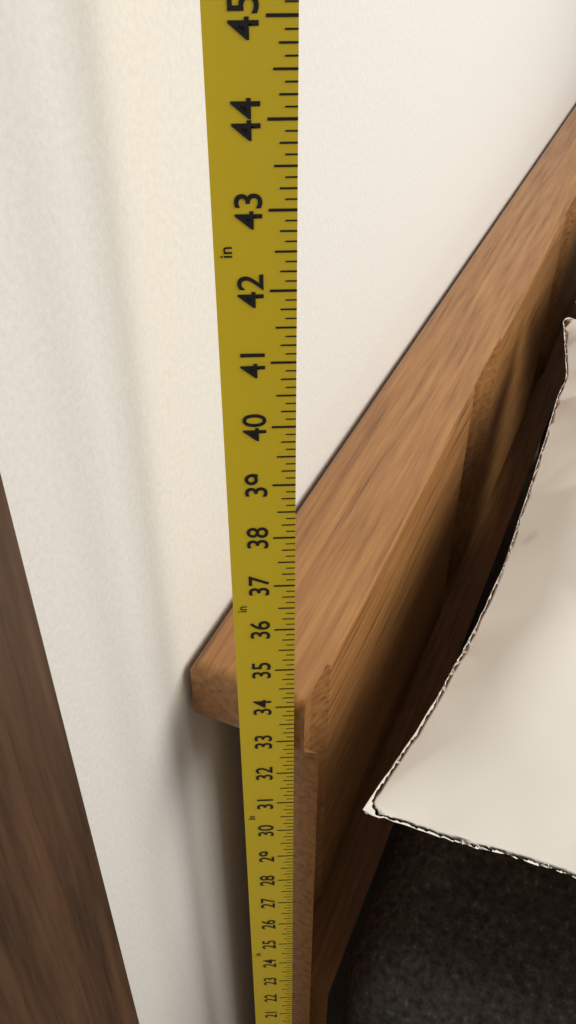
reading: 34.000 in
